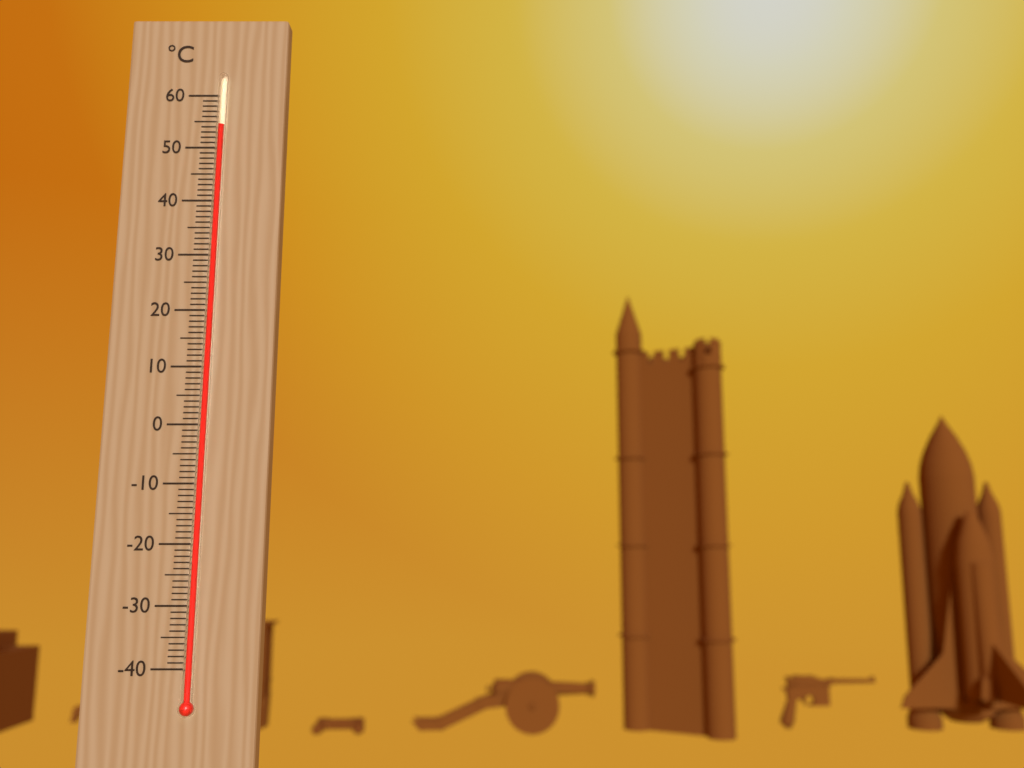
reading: 54 °C
